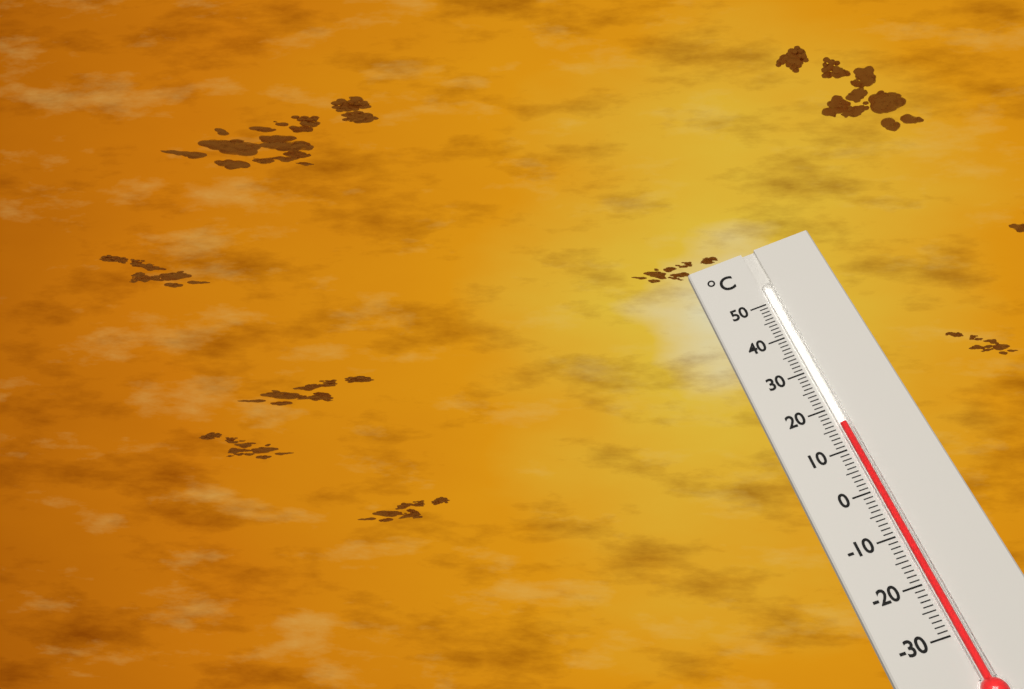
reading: 16 °C
